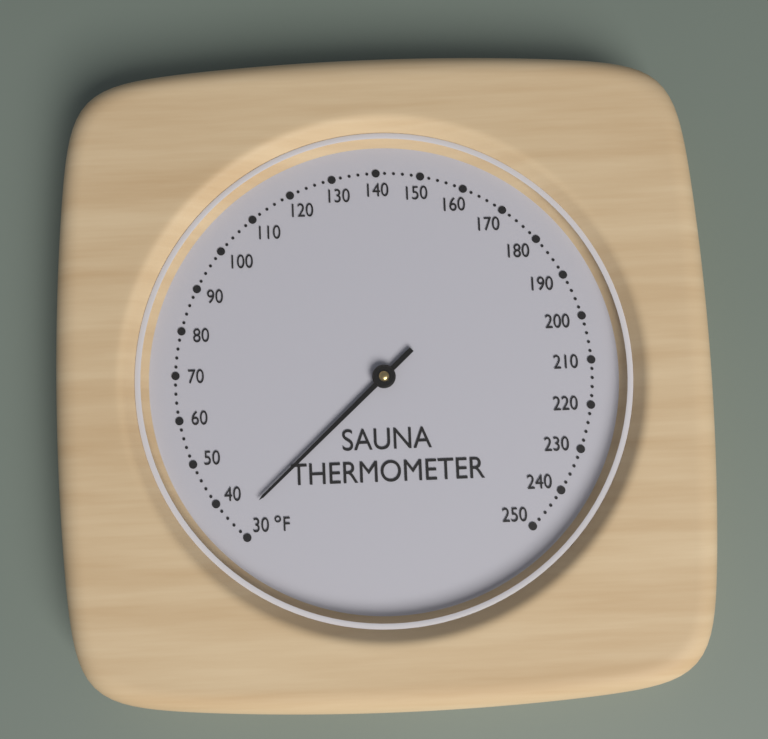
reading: 34 °F
